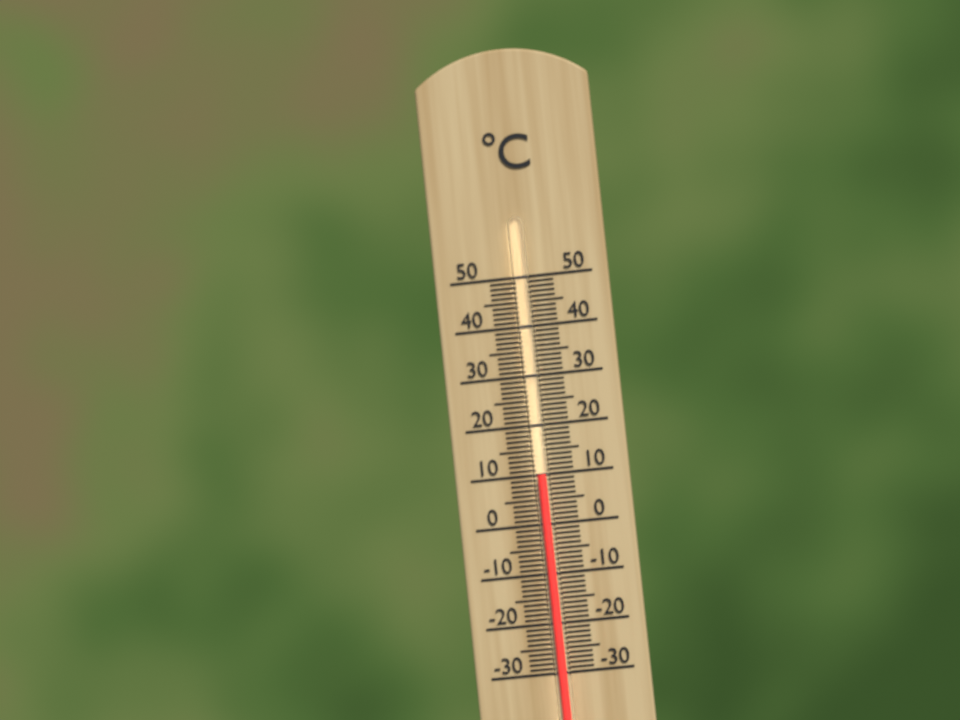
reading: 10 °C
